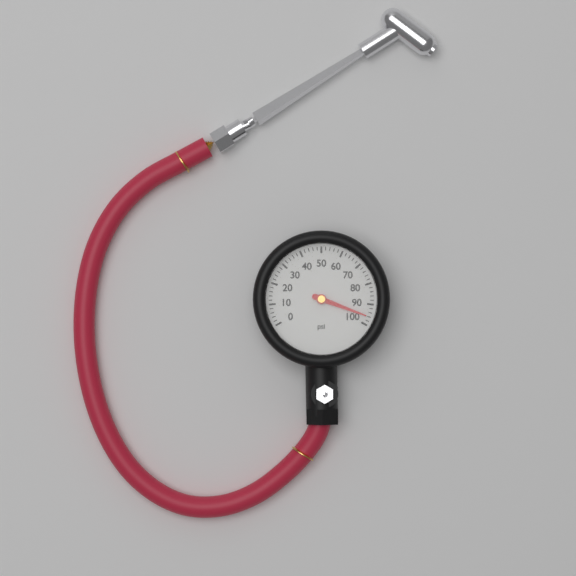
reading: 96 psi
